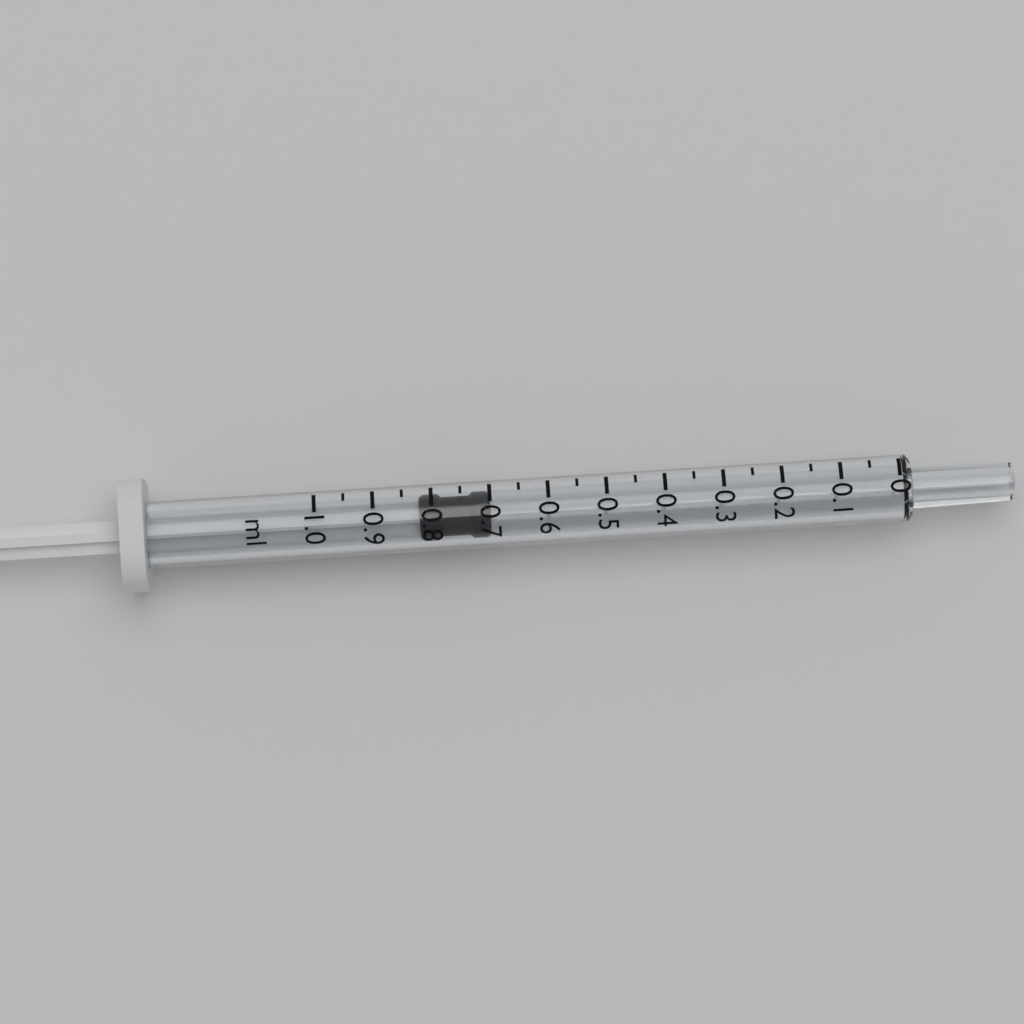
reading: 0.70 ml
